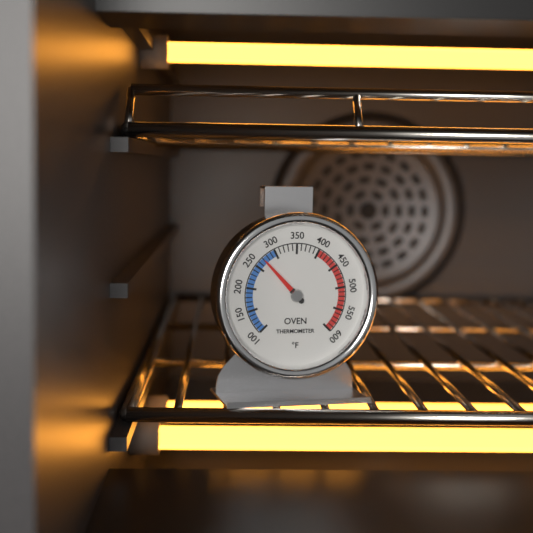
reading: 270 °F
